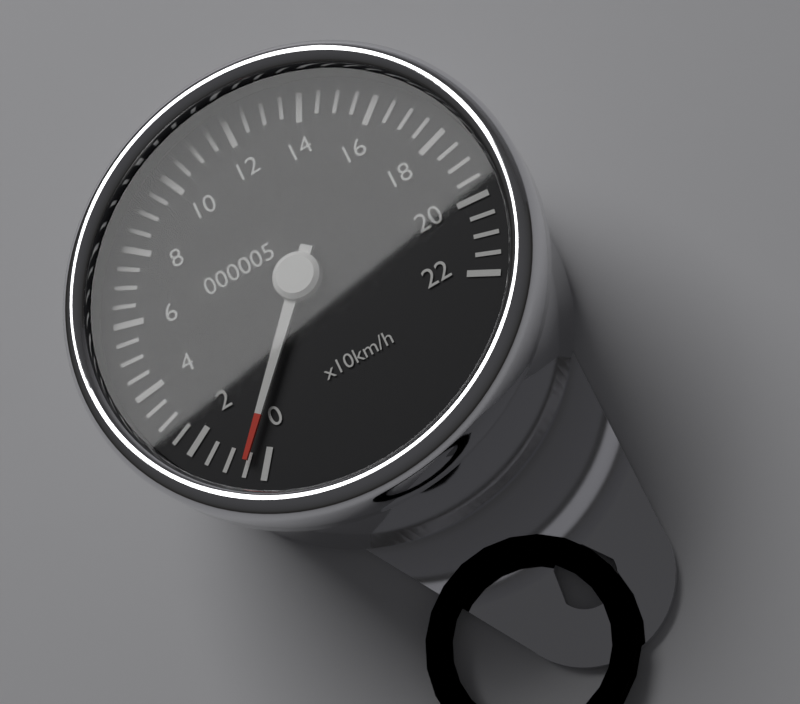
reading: 5 km/h
